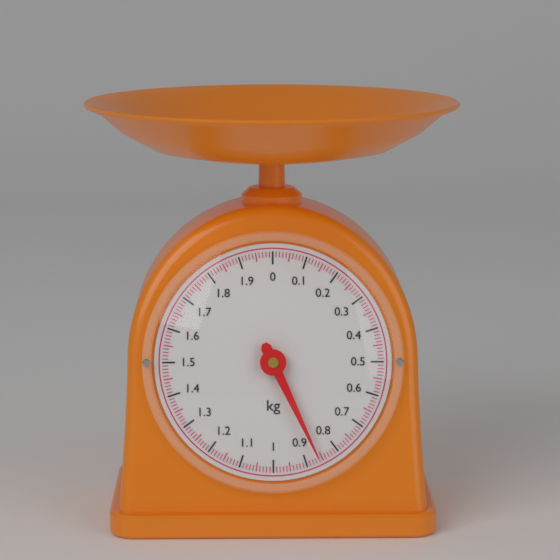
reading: 0.86 kg
